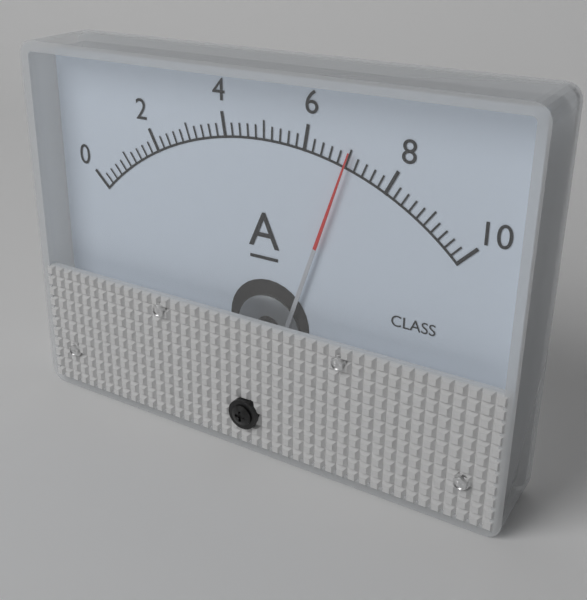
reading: 7.0 A
